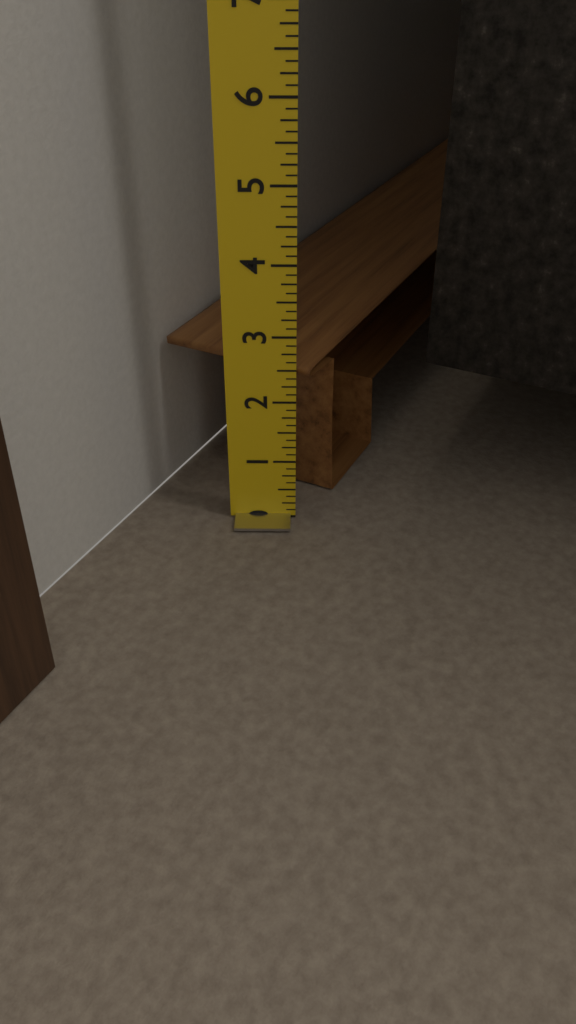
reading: 2.500 in
